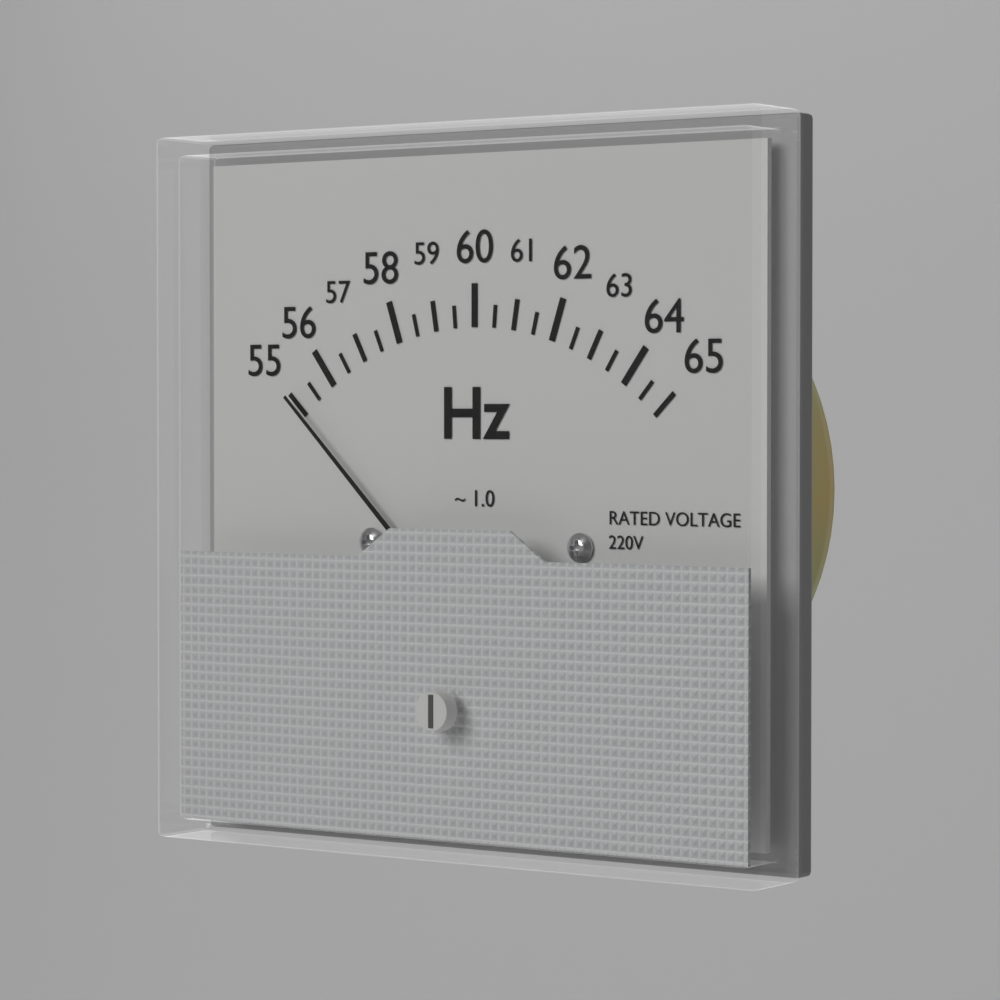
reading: 55.0 Hz
